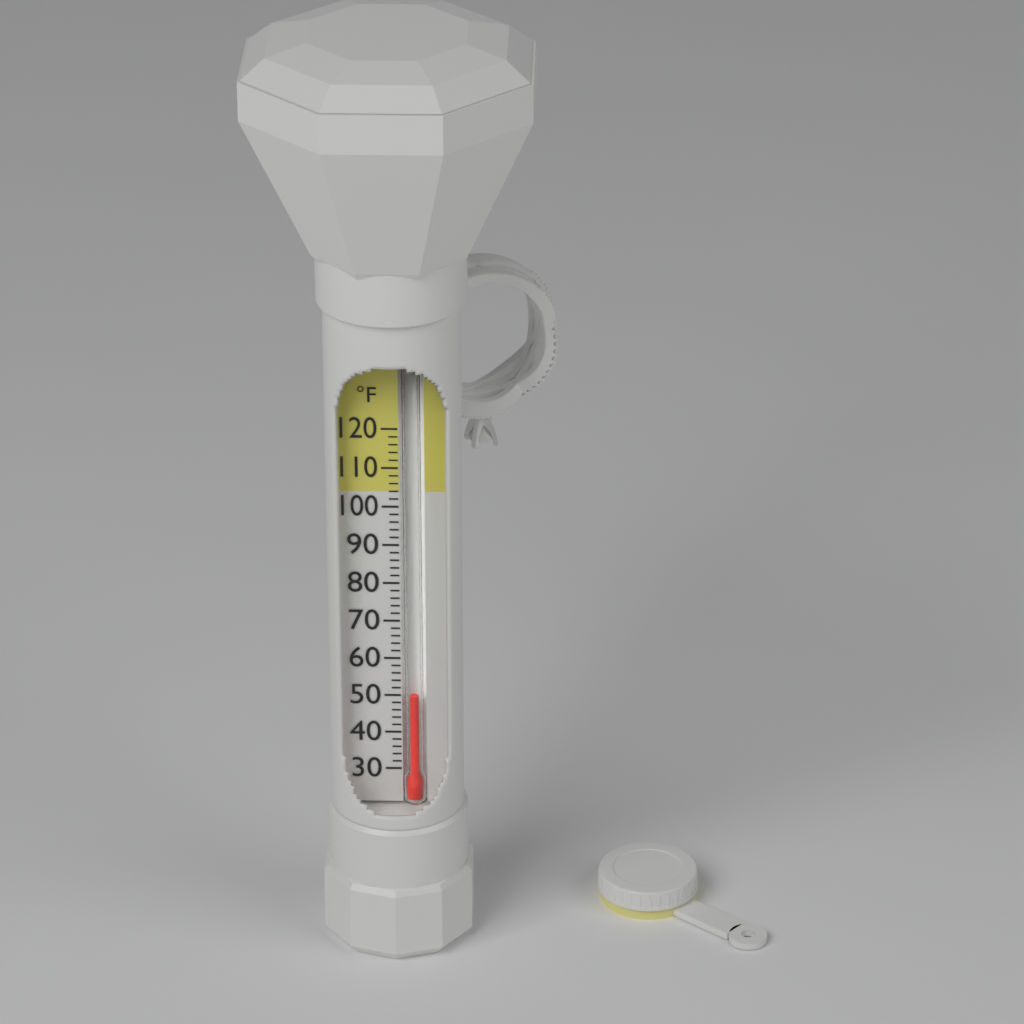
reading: 50 °F
